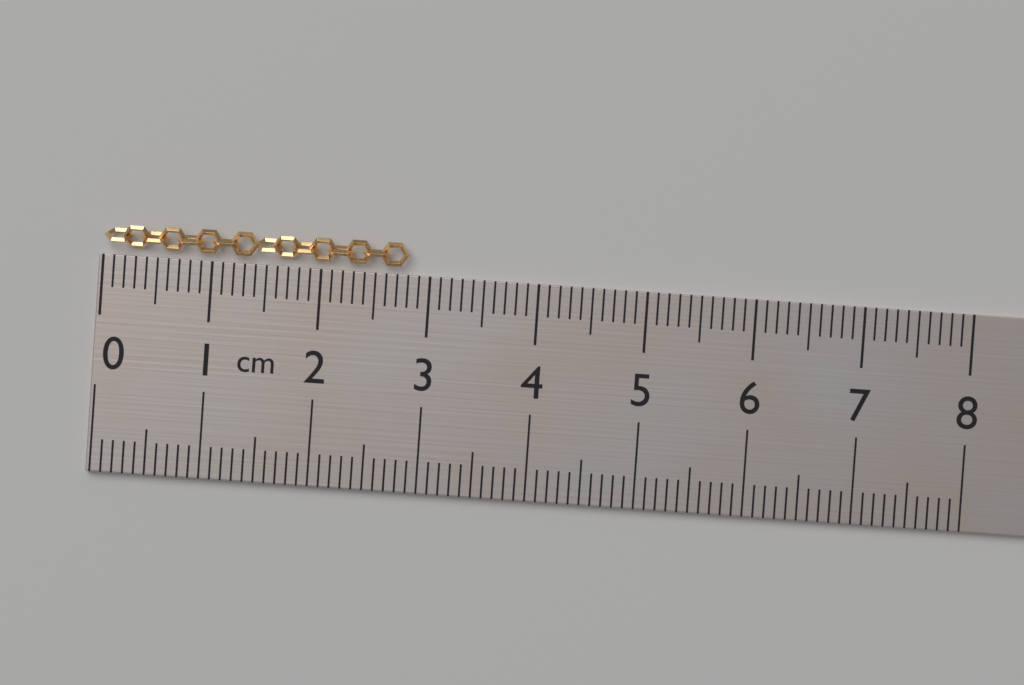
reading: 2.8 cm
